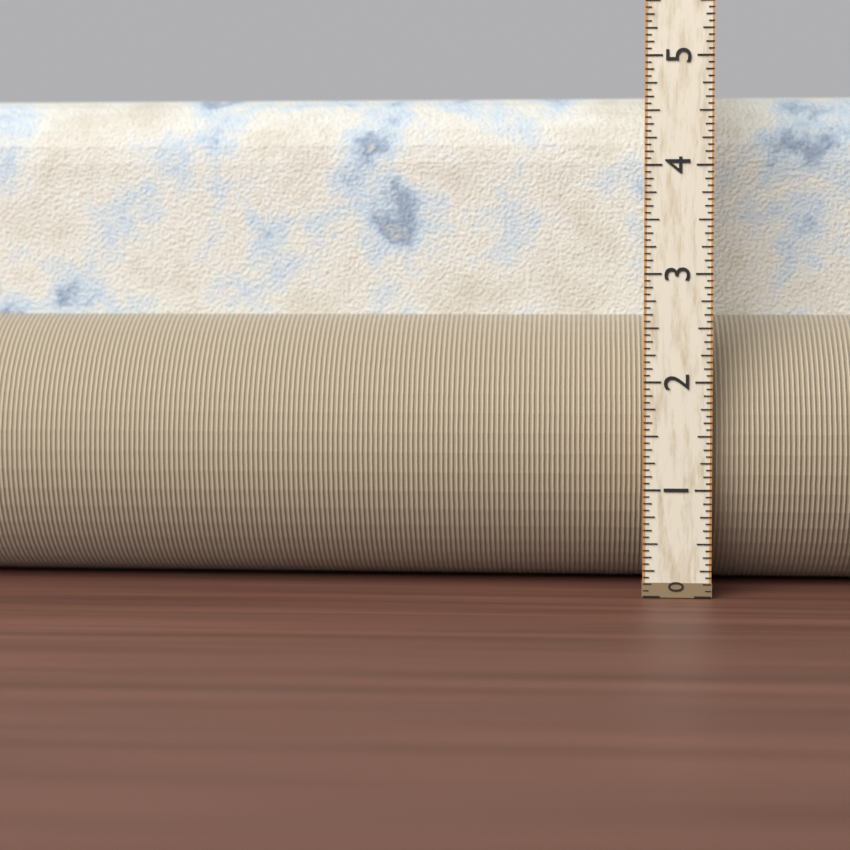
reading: 4.7500 (no unit)
